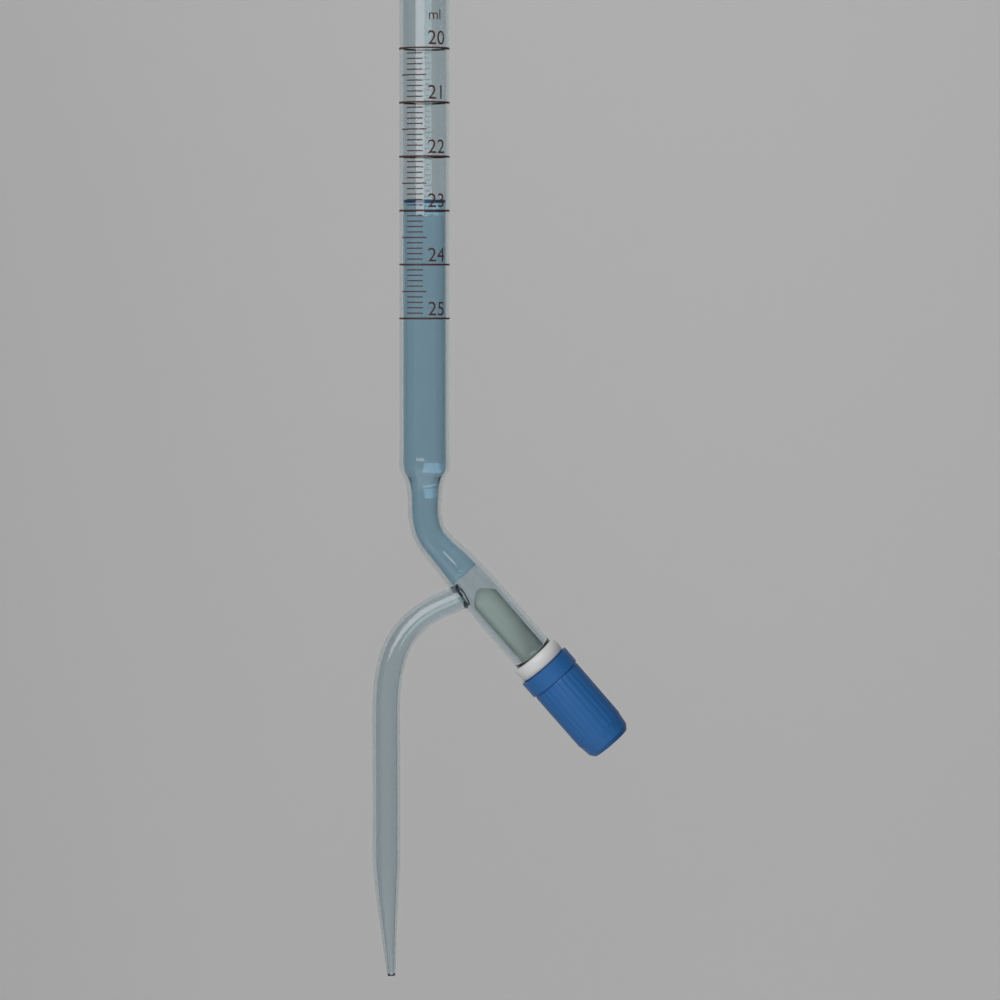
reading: 22.8 ml
